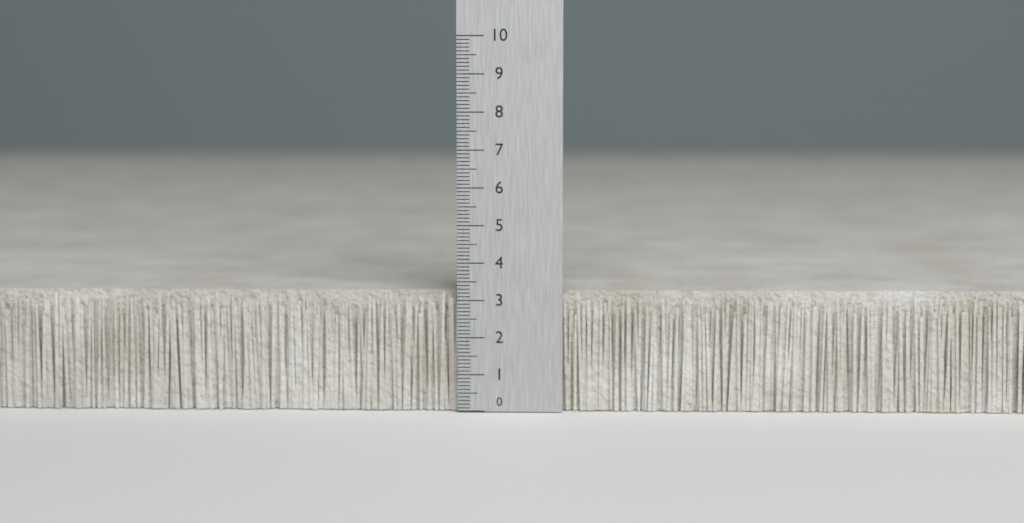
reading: 3.2 (no unit)
